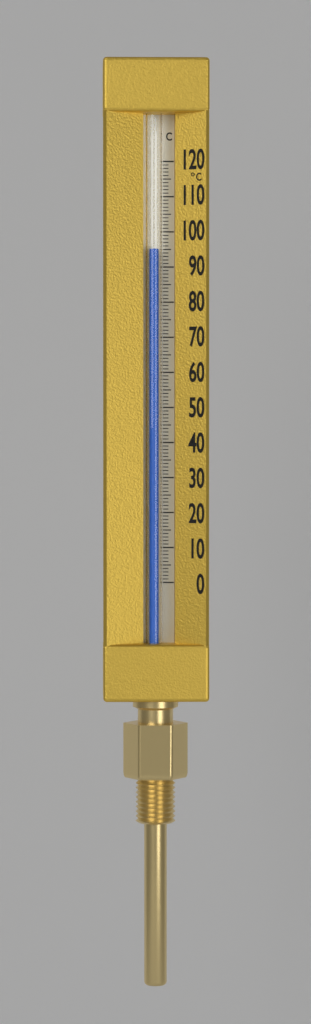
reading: 95 °C
